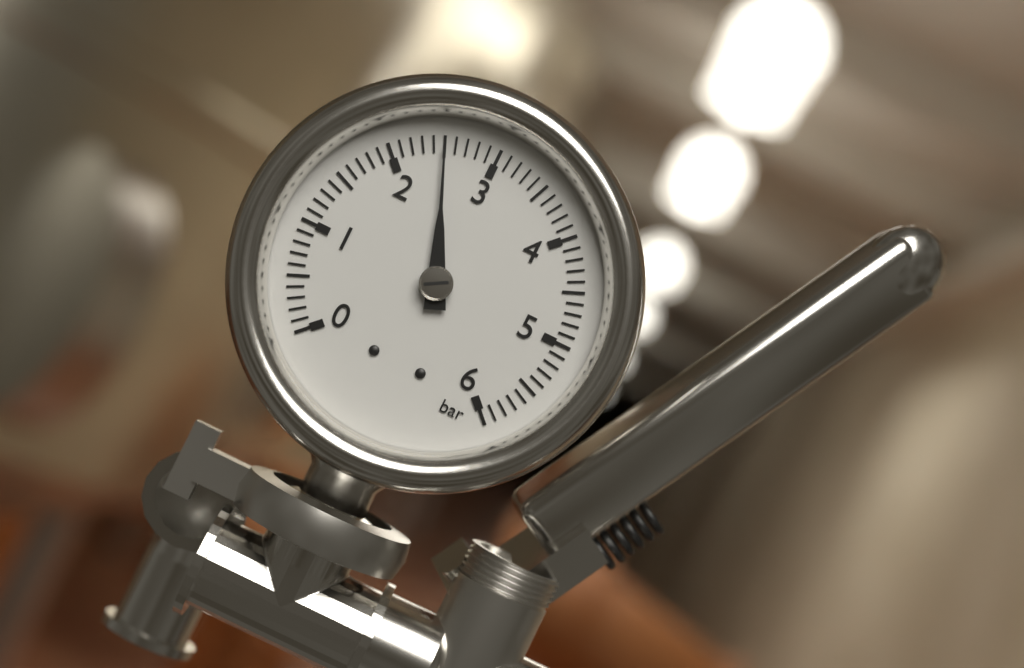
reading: 2.5 bar
